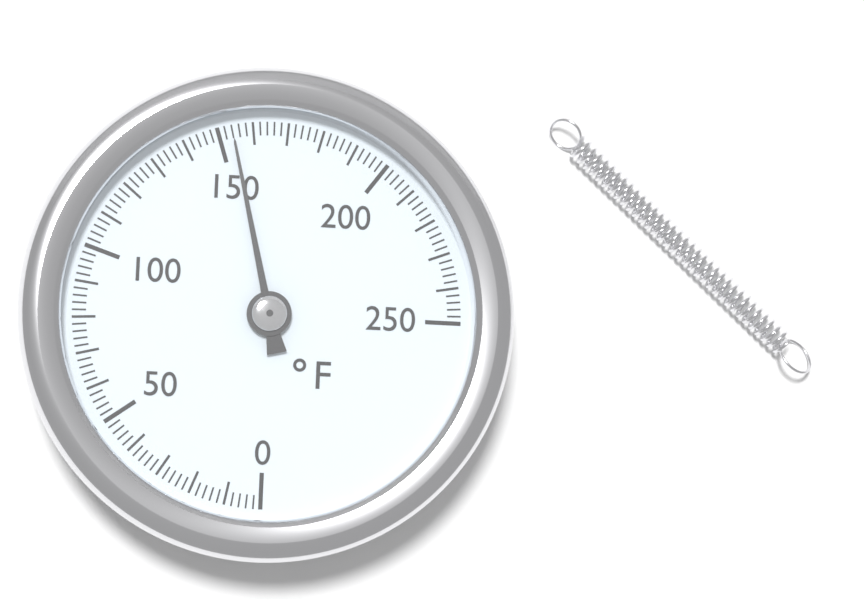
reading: 154 °F
